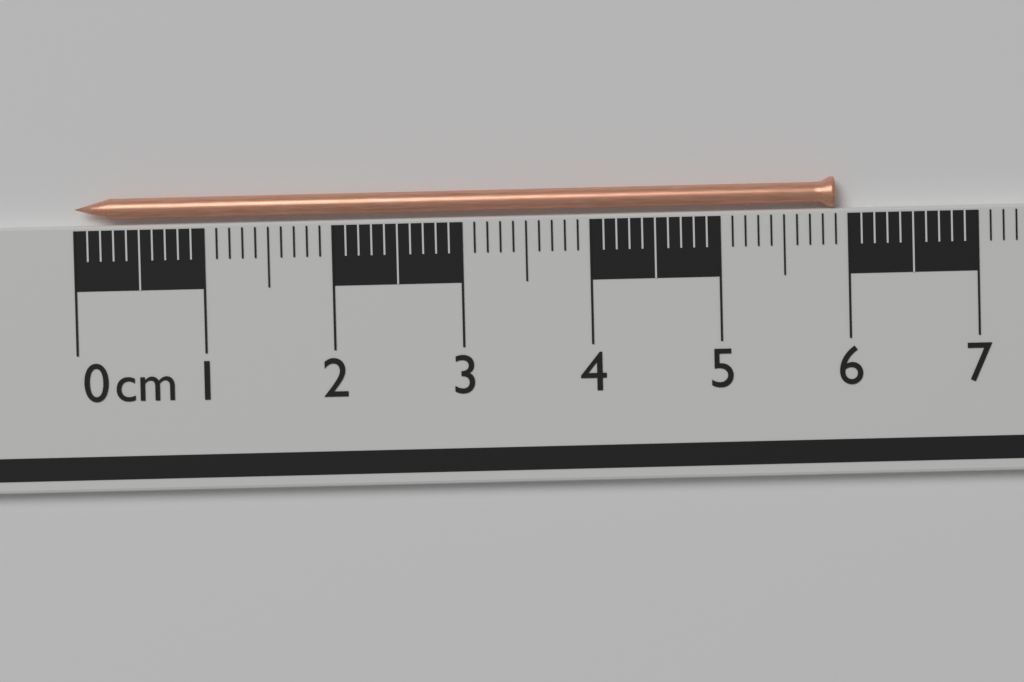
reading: 5.9 cm
